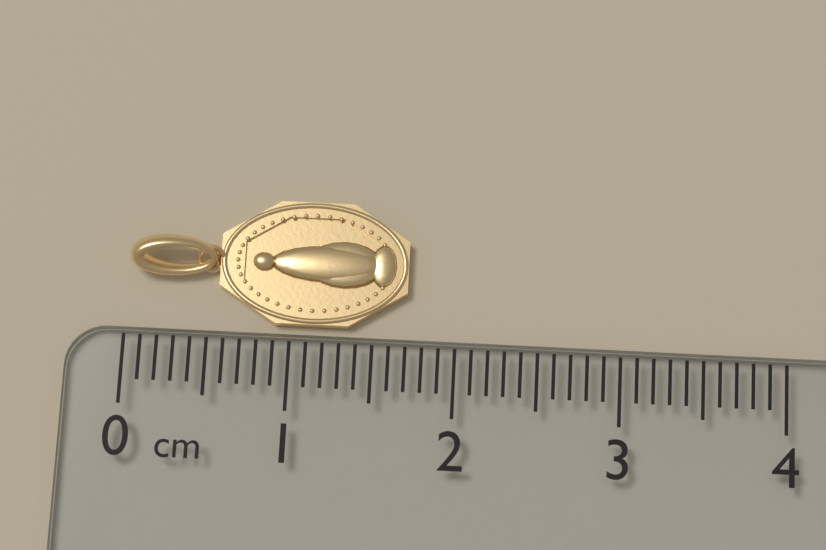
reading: 1.7 cm
